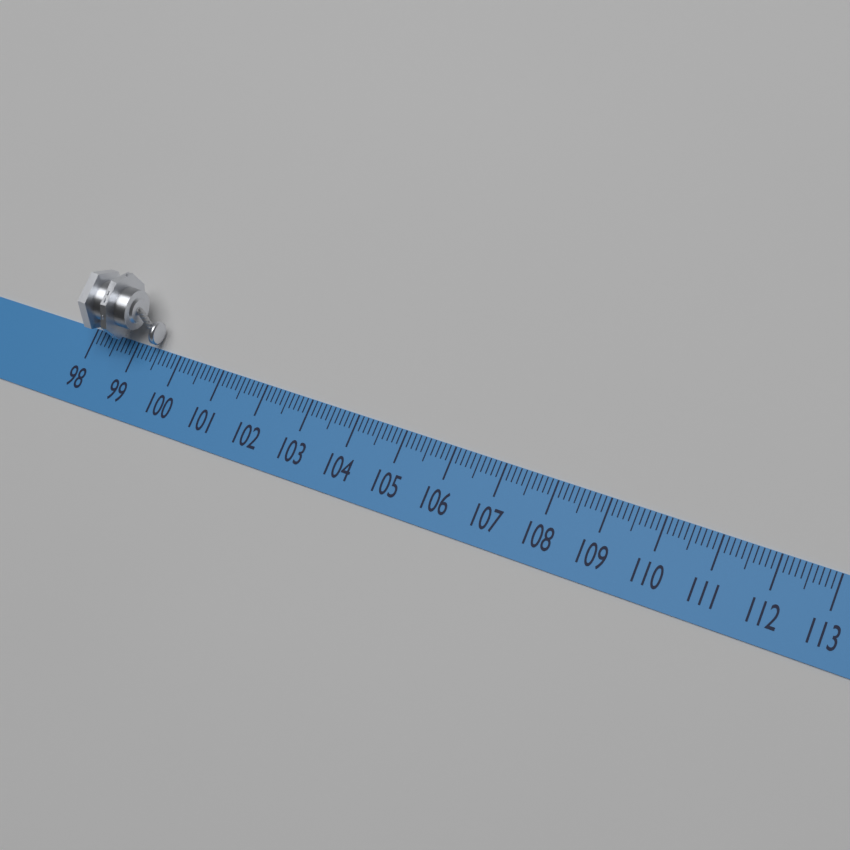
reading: 99.5 (no unit)
